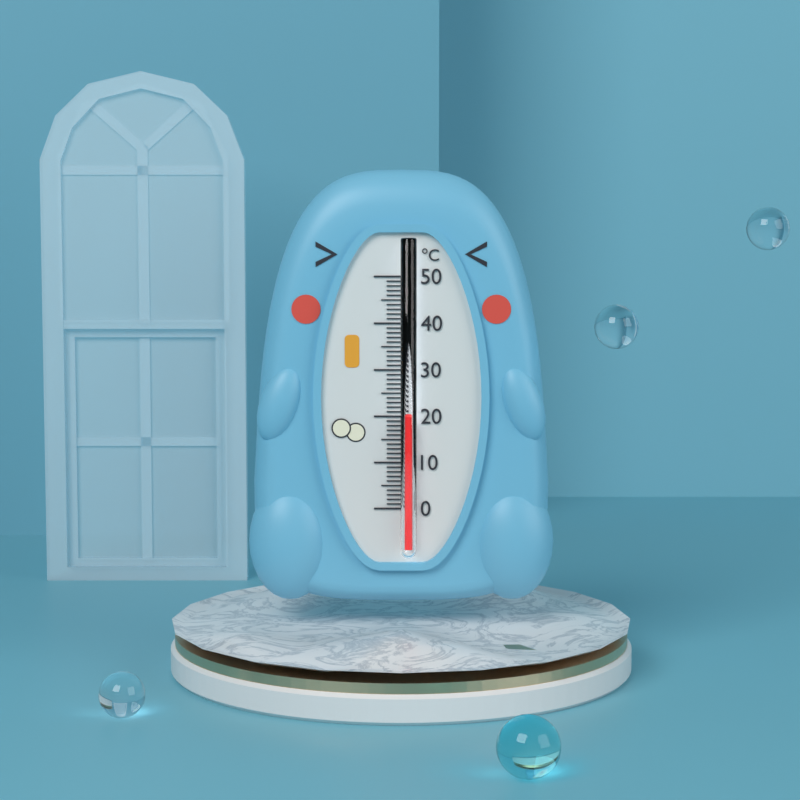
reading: 20 °C
